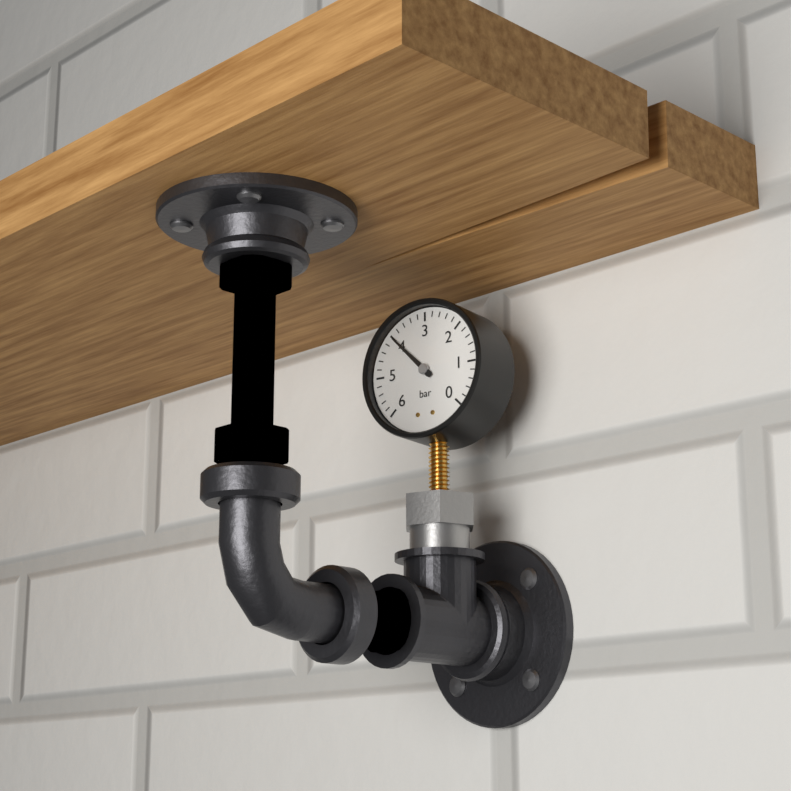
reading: 4.0 bar
